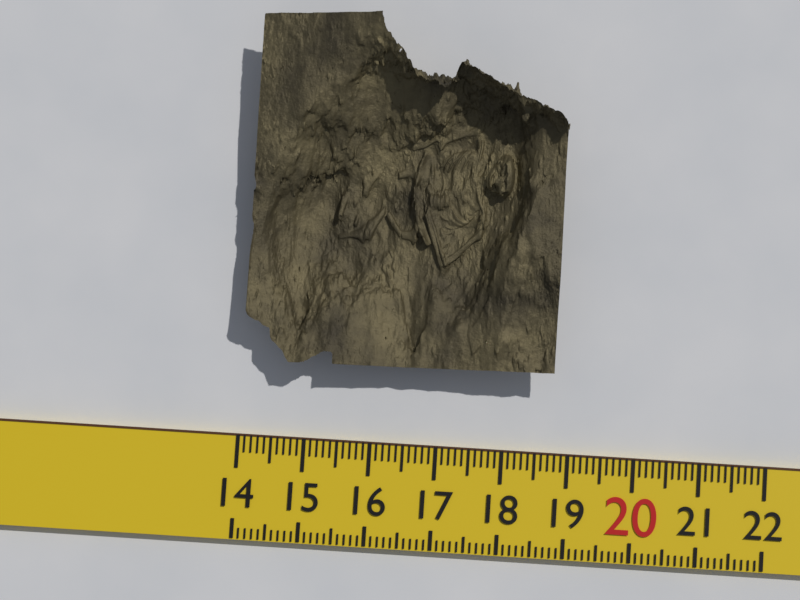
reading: 18.7 (no unit)
